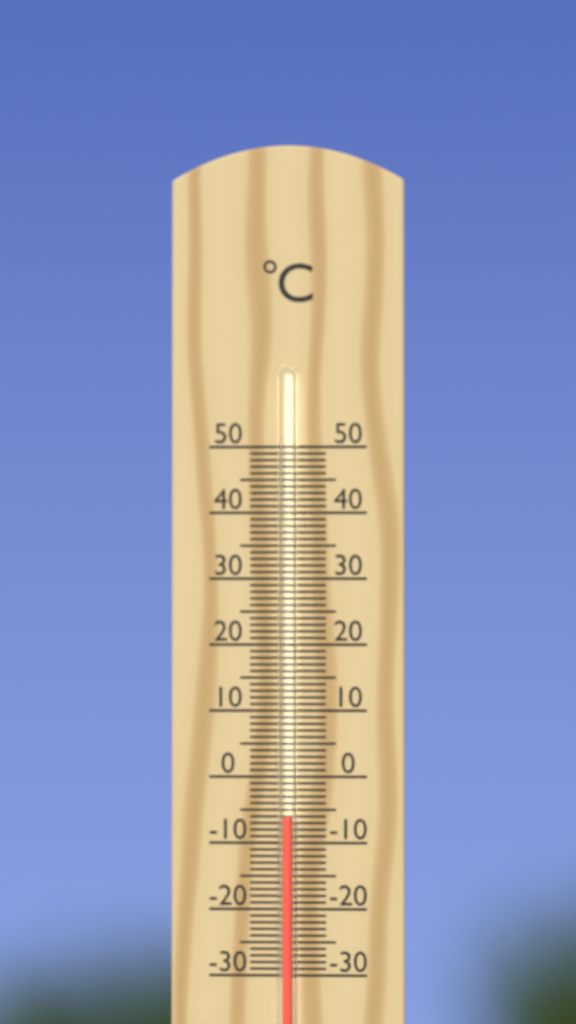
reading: -6 °C
